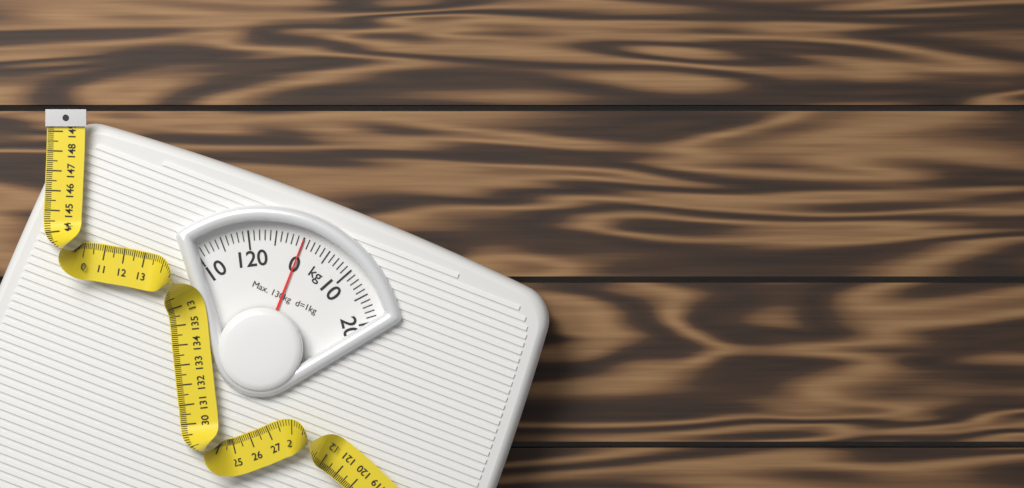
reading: 0 kg
